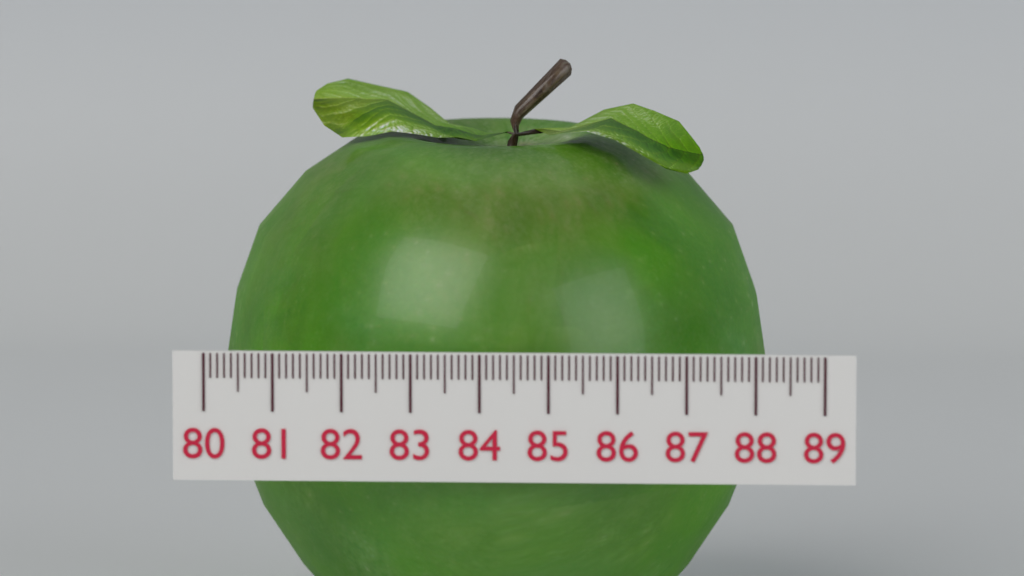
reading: 88.1 (no unit)
